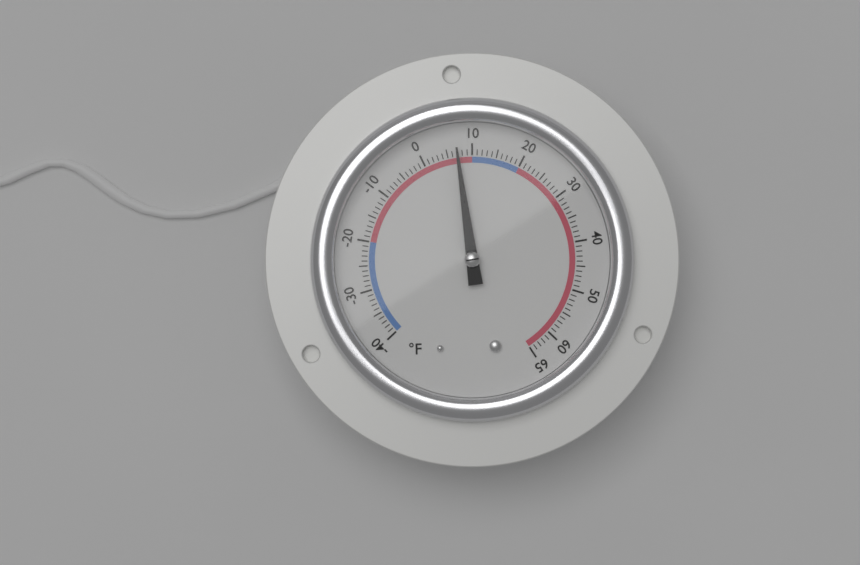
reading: 7 °F
